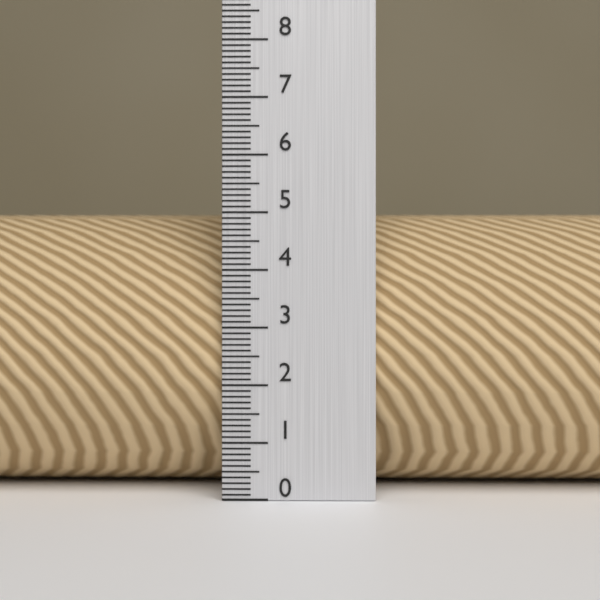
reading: 5.0 (no unit)
